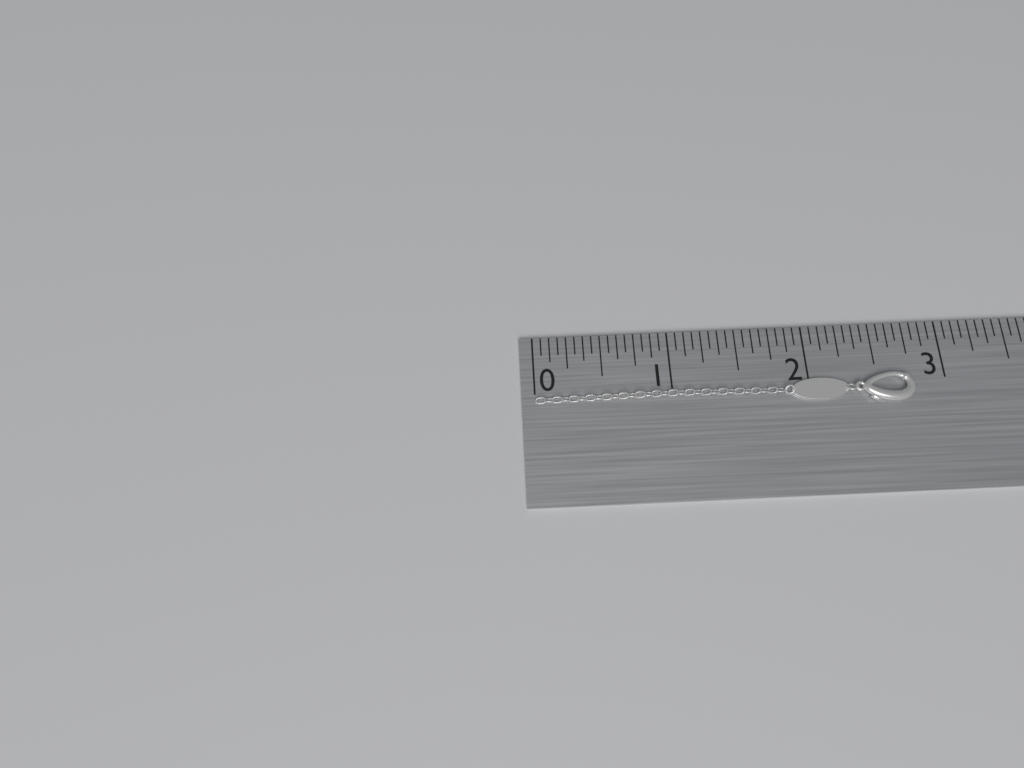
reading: 2.7500 in
